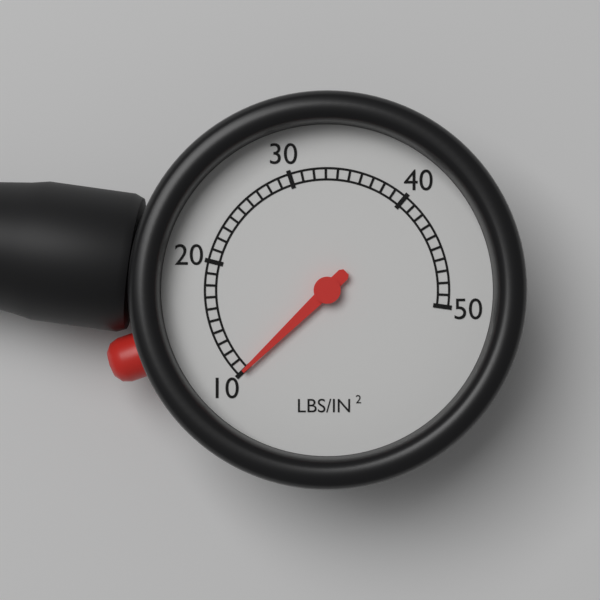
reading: 10 psi
